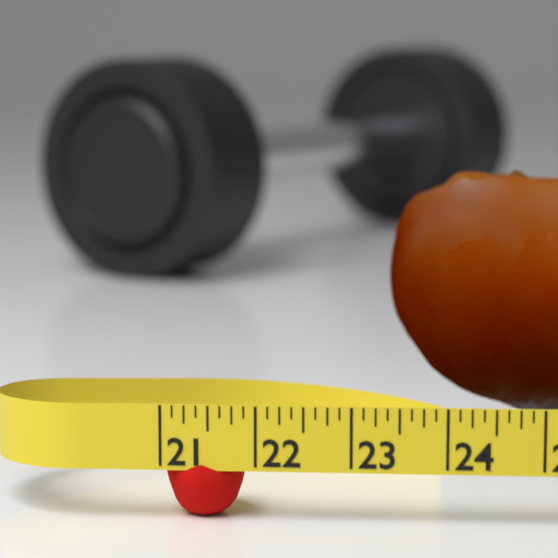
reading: 21.875 (no unit)
